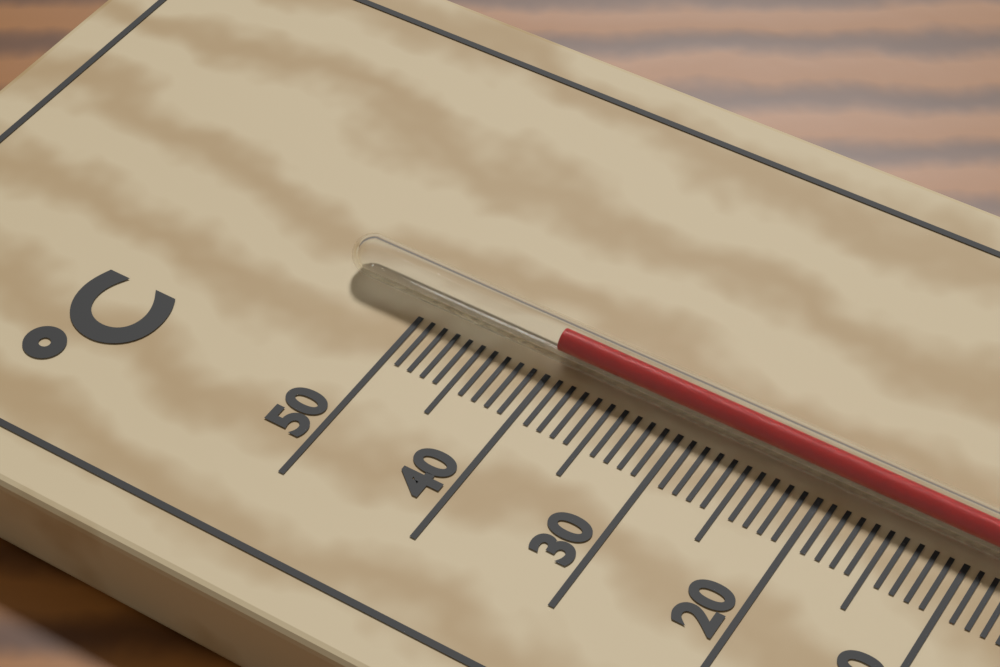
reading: 40 °C
